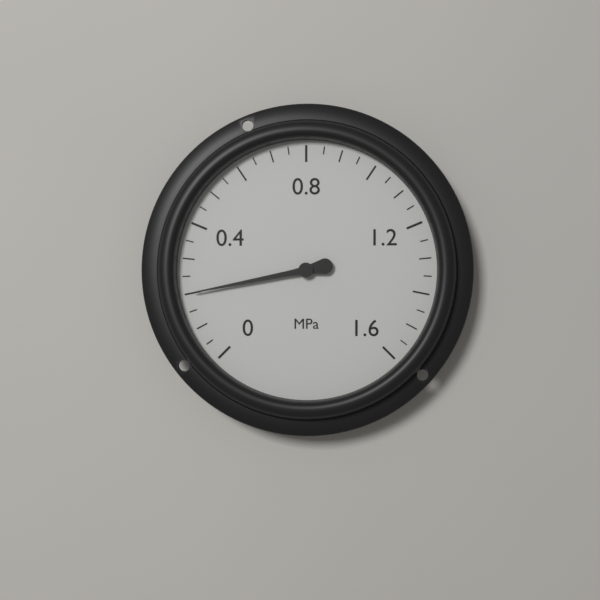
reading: 0.20 MPa
